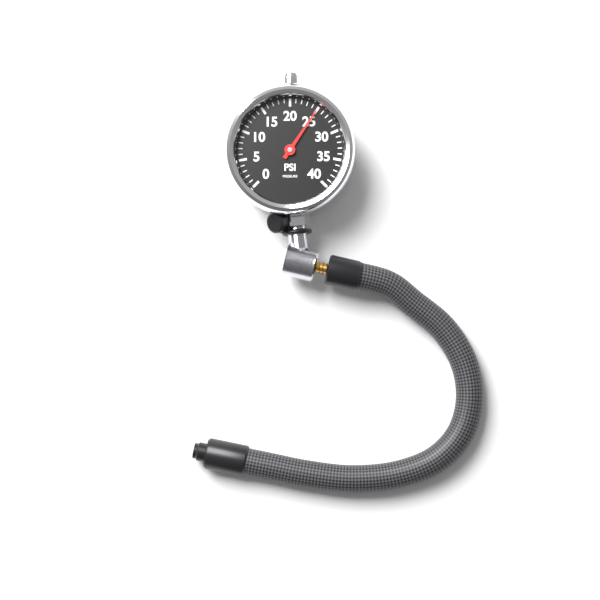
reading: 25 psi
